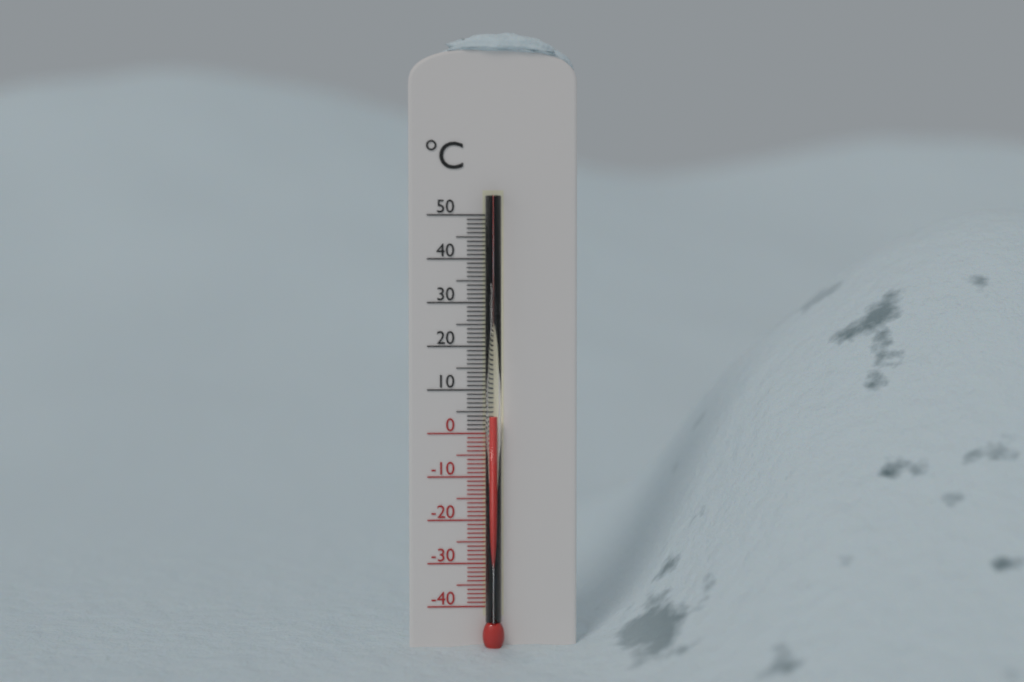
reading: 4 °C
